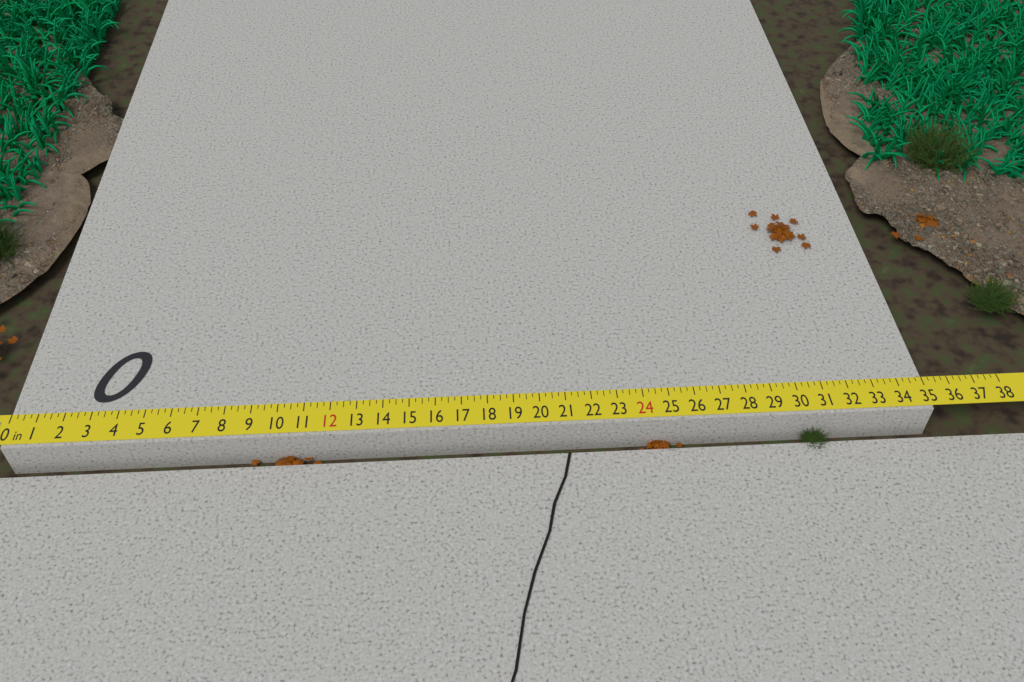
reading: 35.00 in
